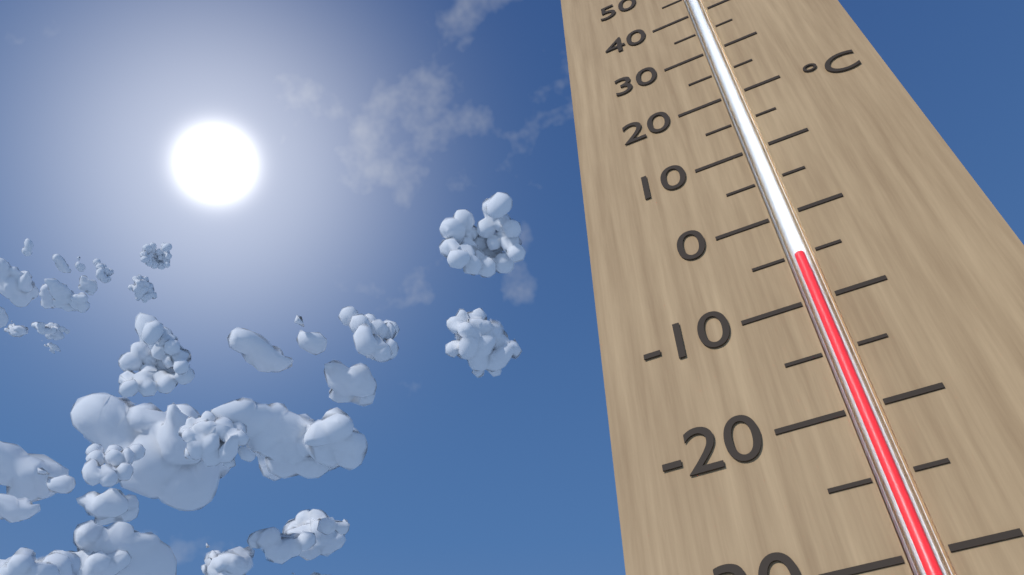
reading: -5 °C
